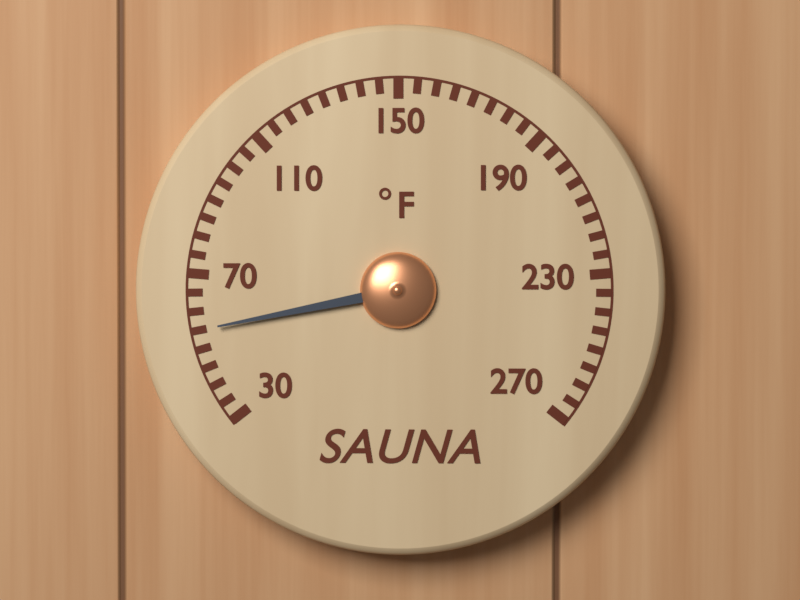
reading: 55 °F
